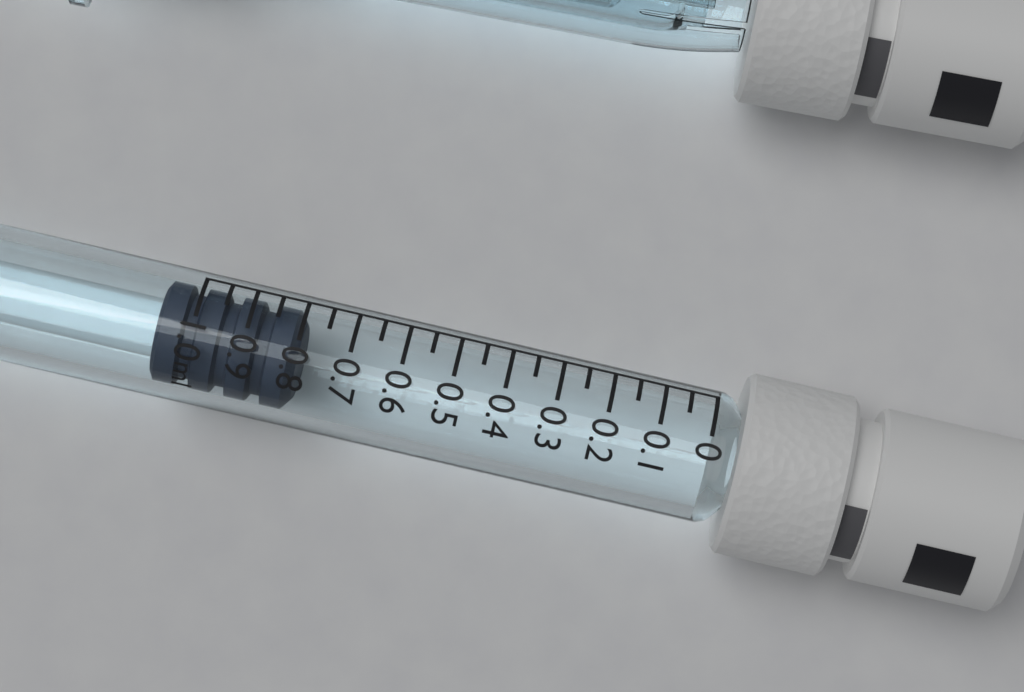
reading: 0.80 ml
